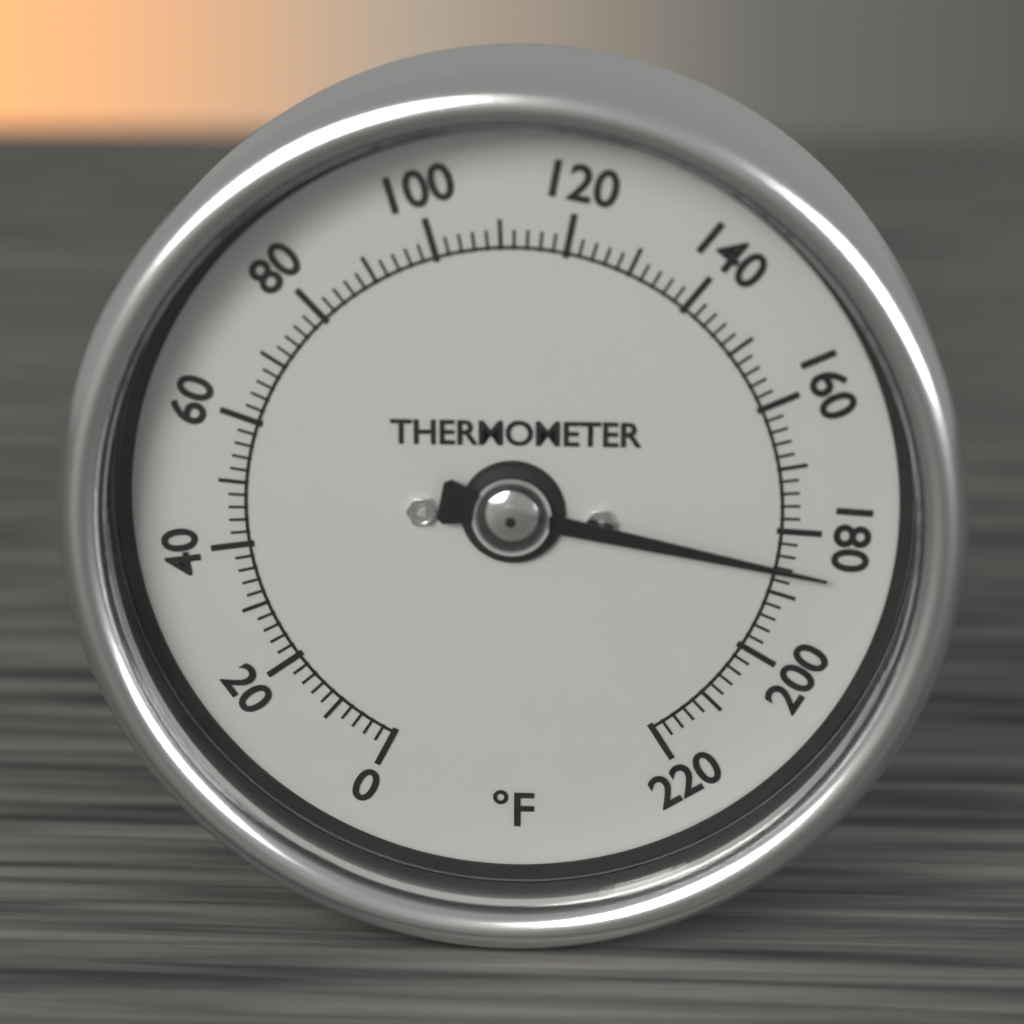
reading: 186 °F
